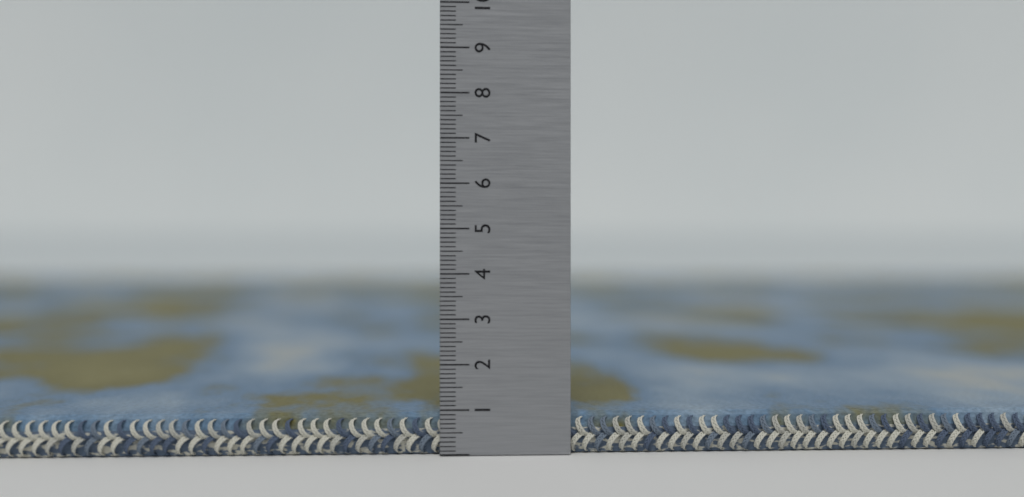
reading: 0.9 (no unit)
